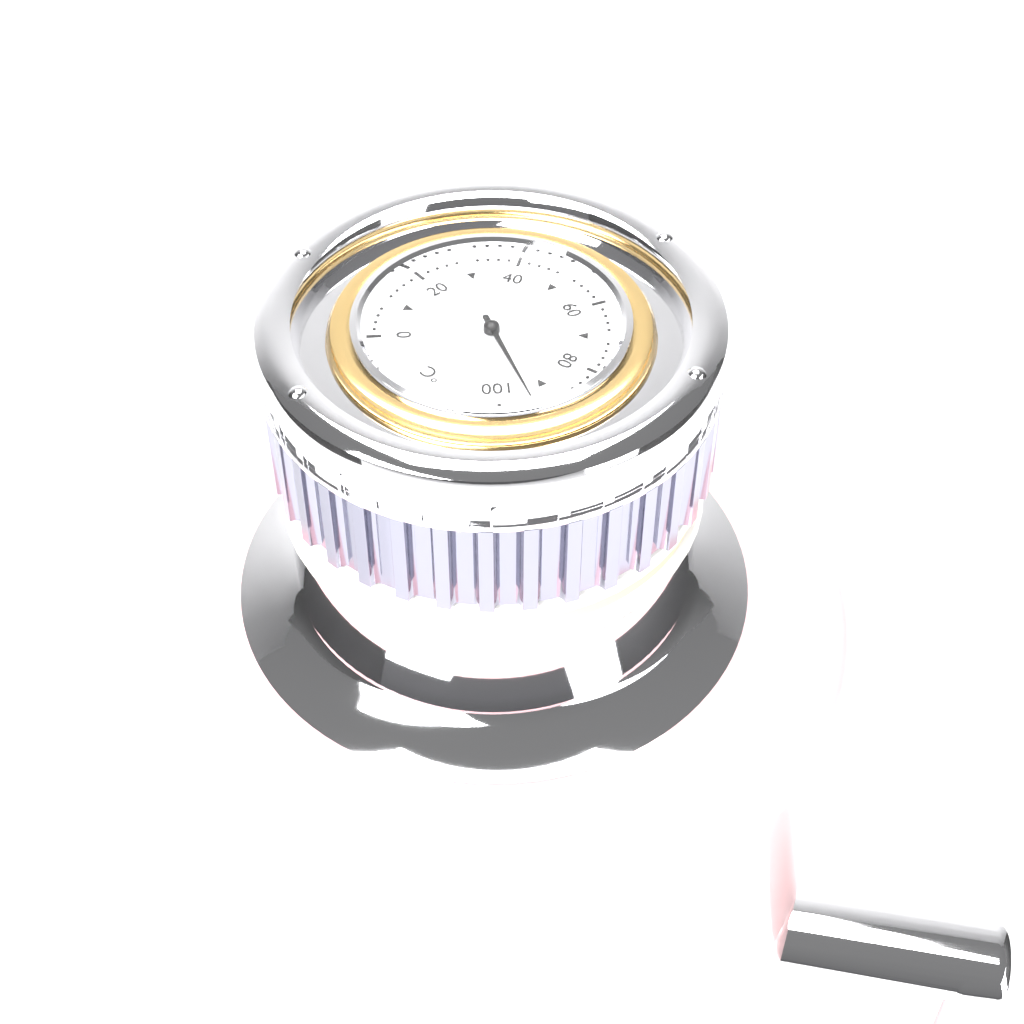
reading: 94 °C
